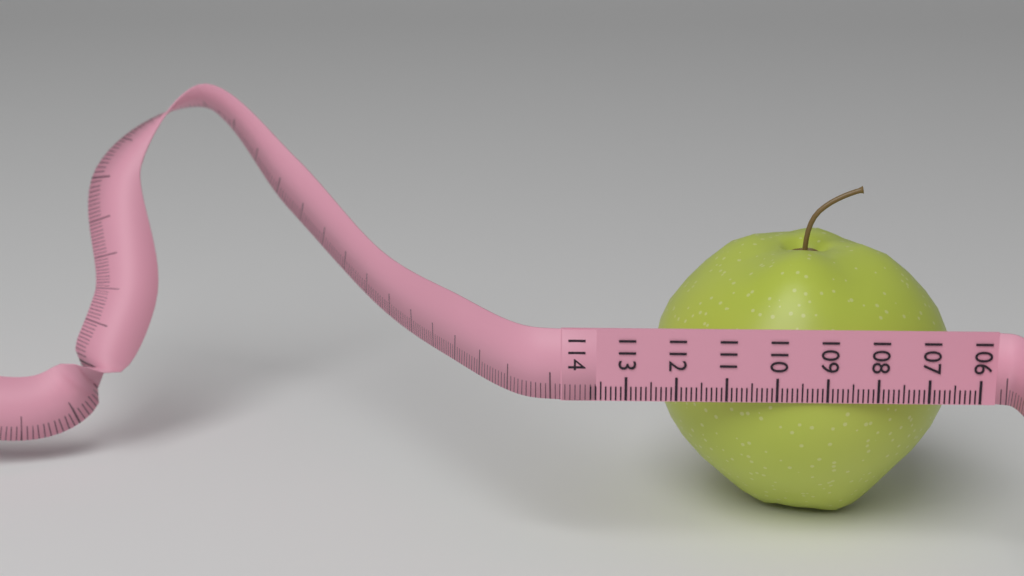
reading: 112.3 (no unit)
